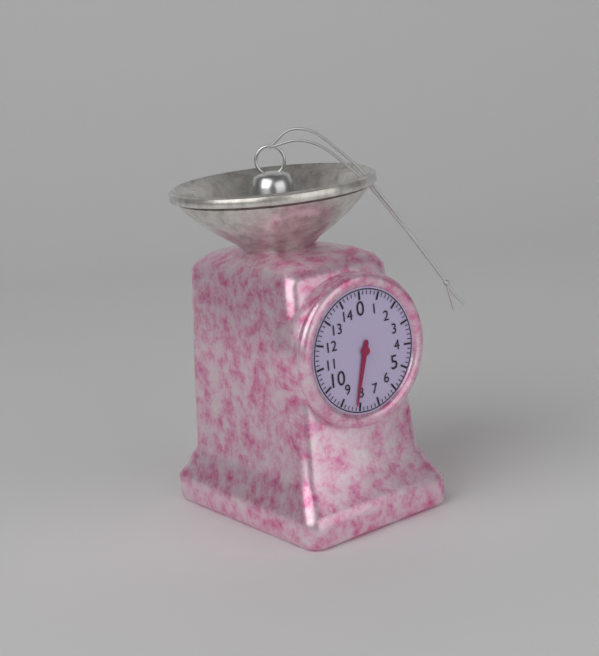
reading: 8.2 (no unit)
